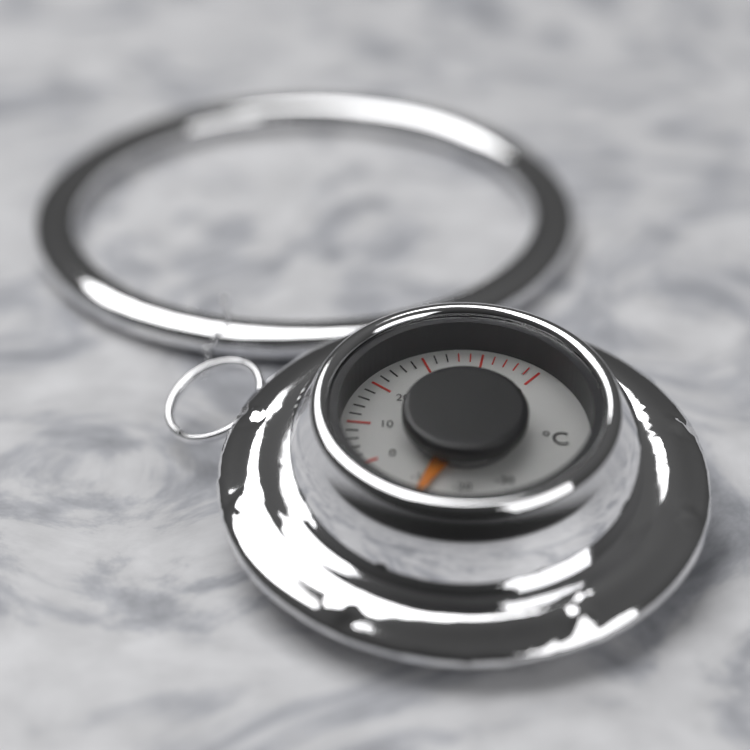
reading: -12 °C
